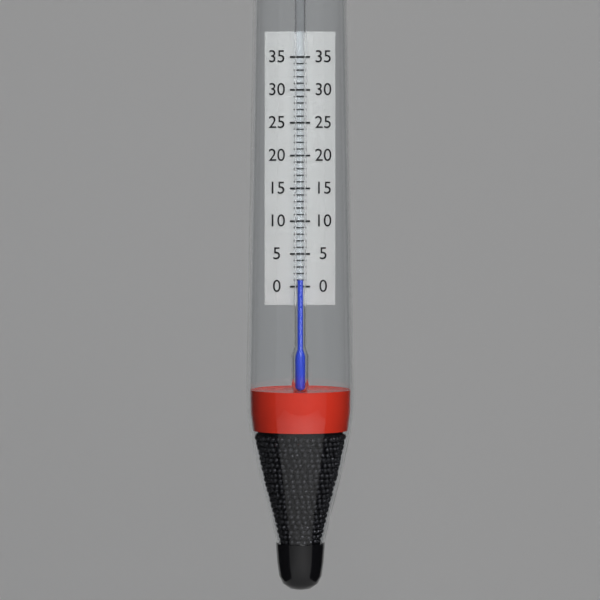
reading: 1 (no unit)
